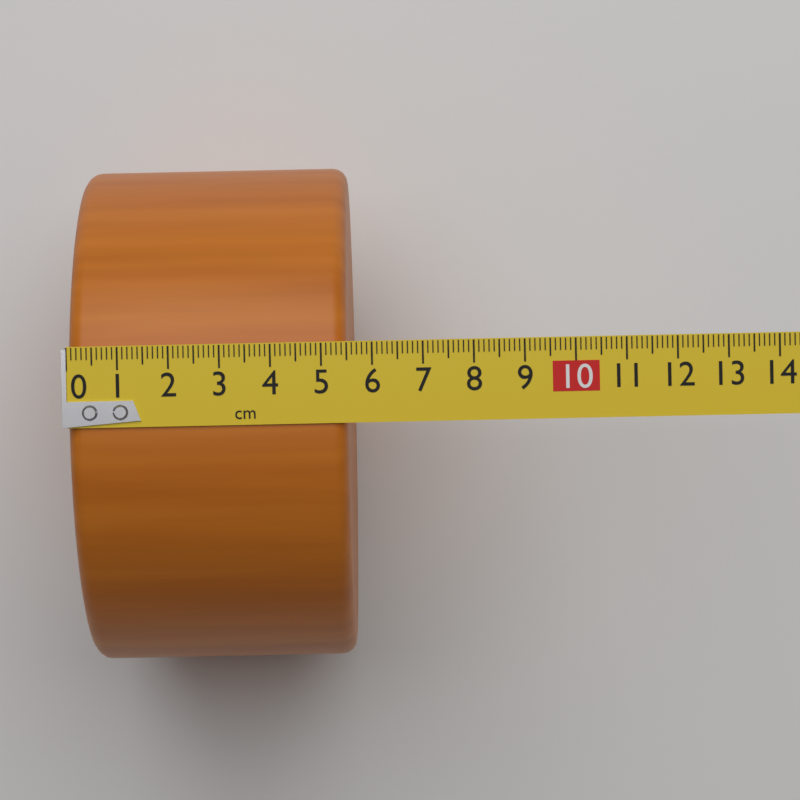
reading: 5.5 cm
